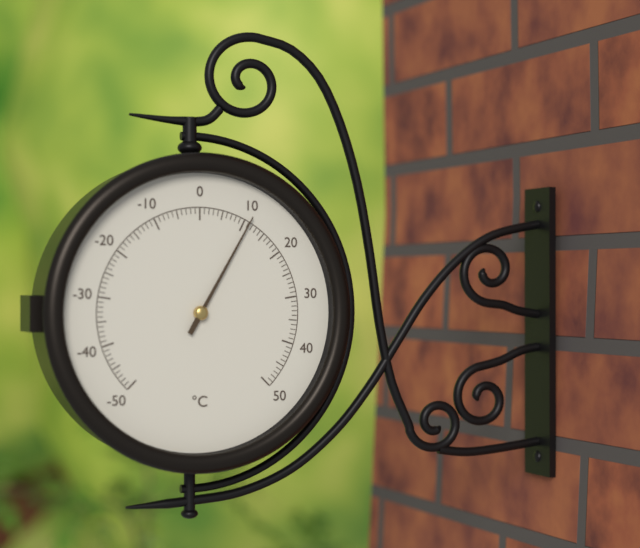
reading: 11 °C
